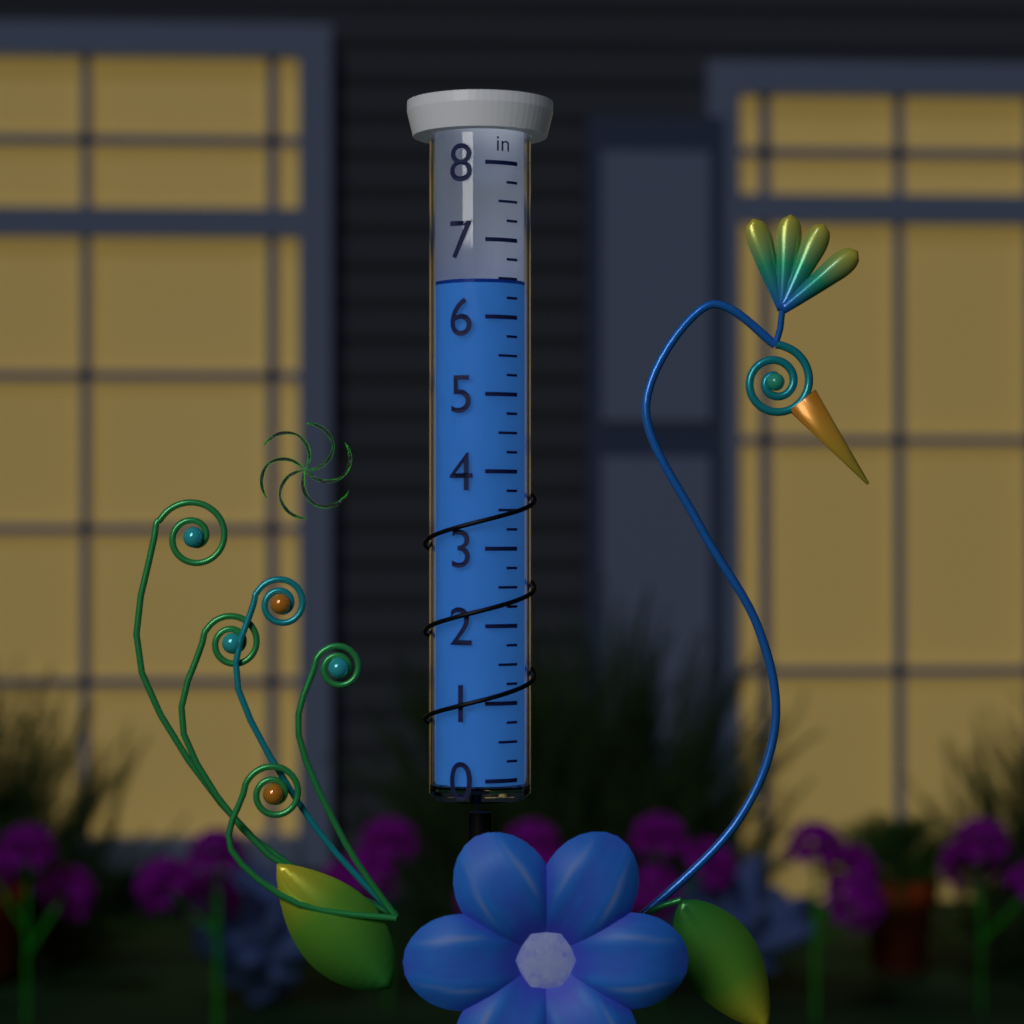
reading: 6.50 in
